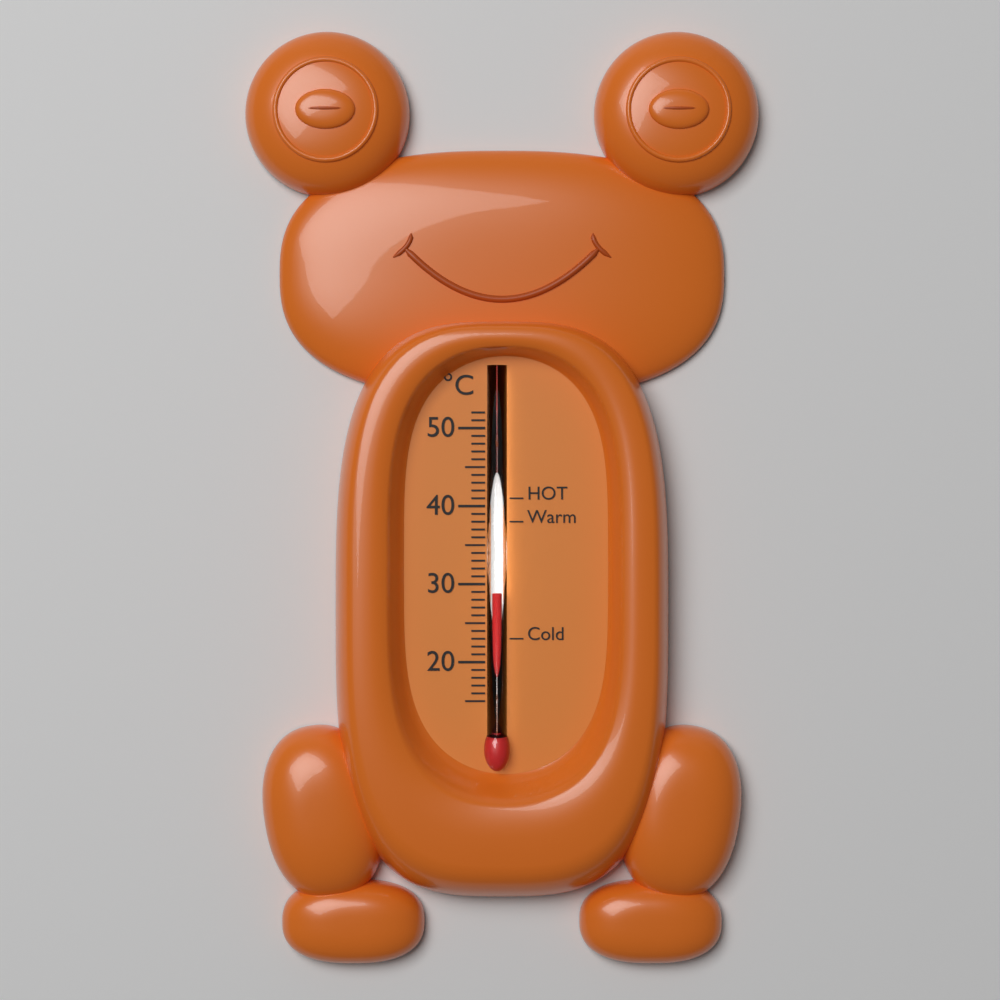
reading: 29 °C
